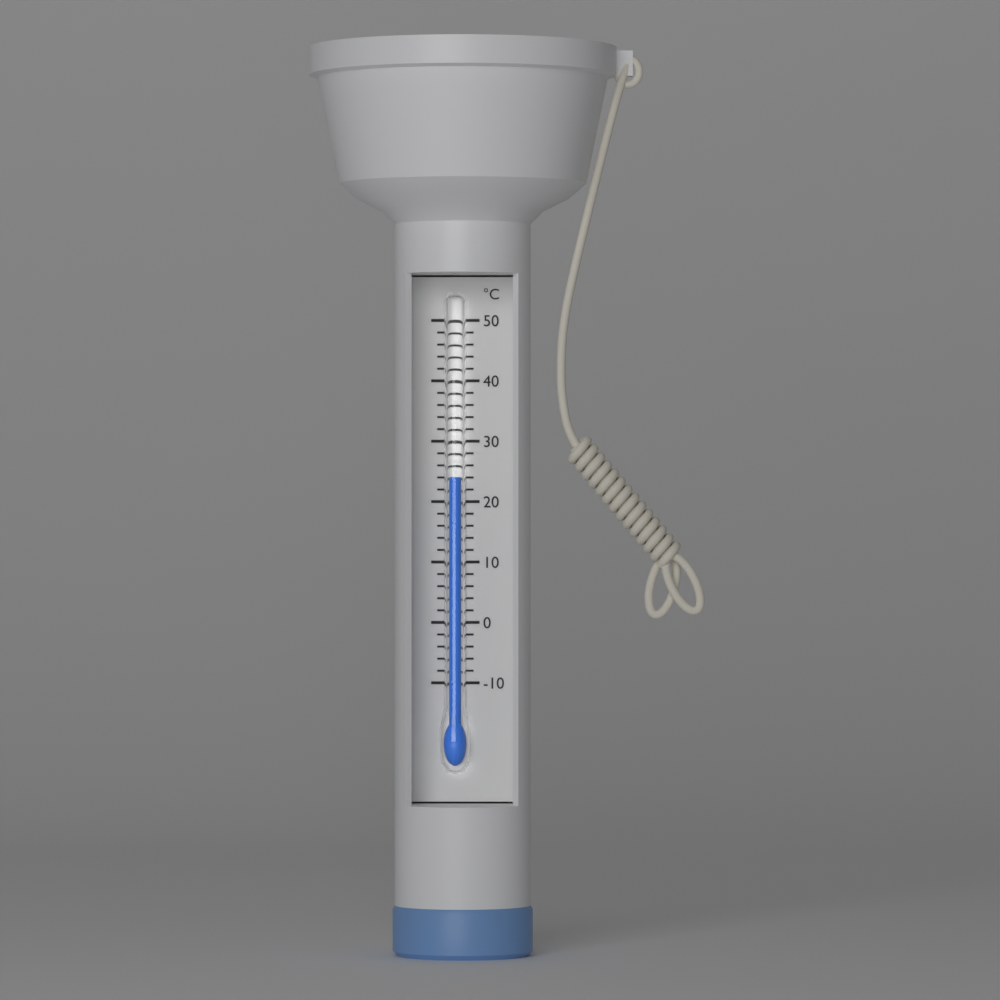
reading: 24 °C
